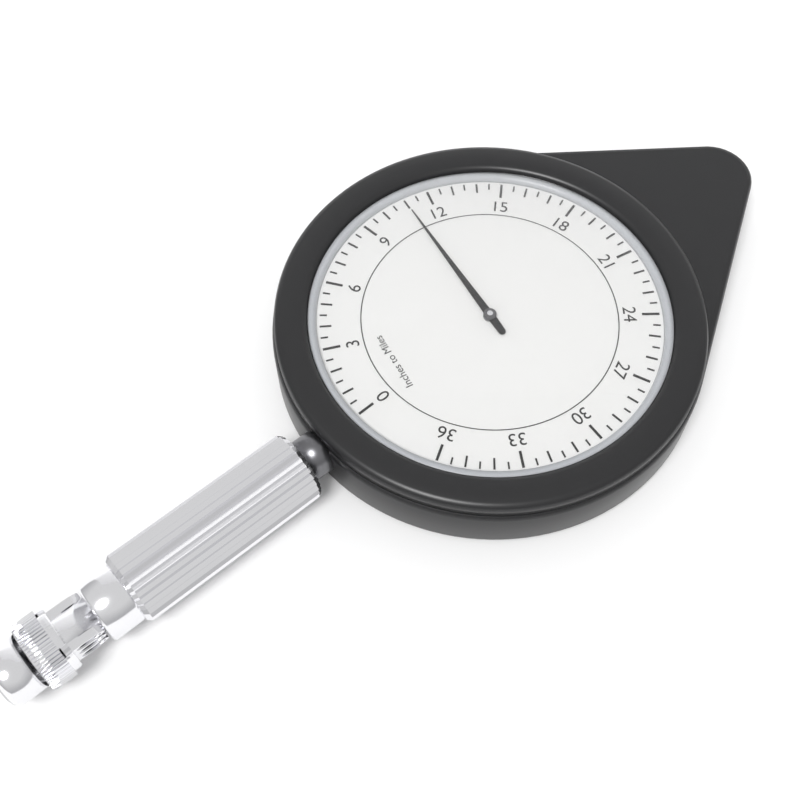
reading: 11.0 miles
